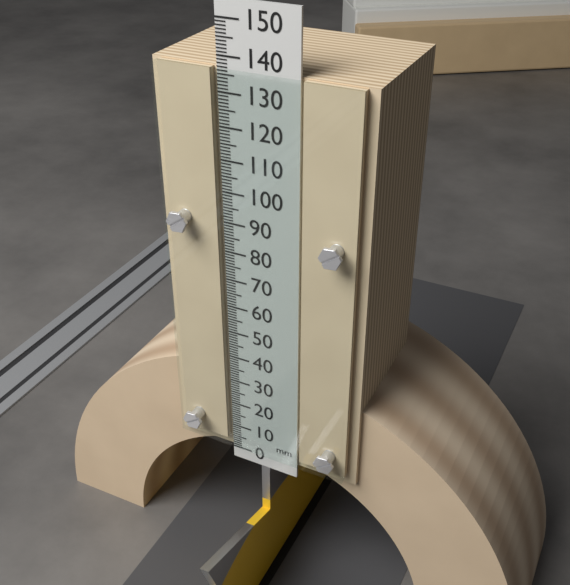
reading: 137 mm
